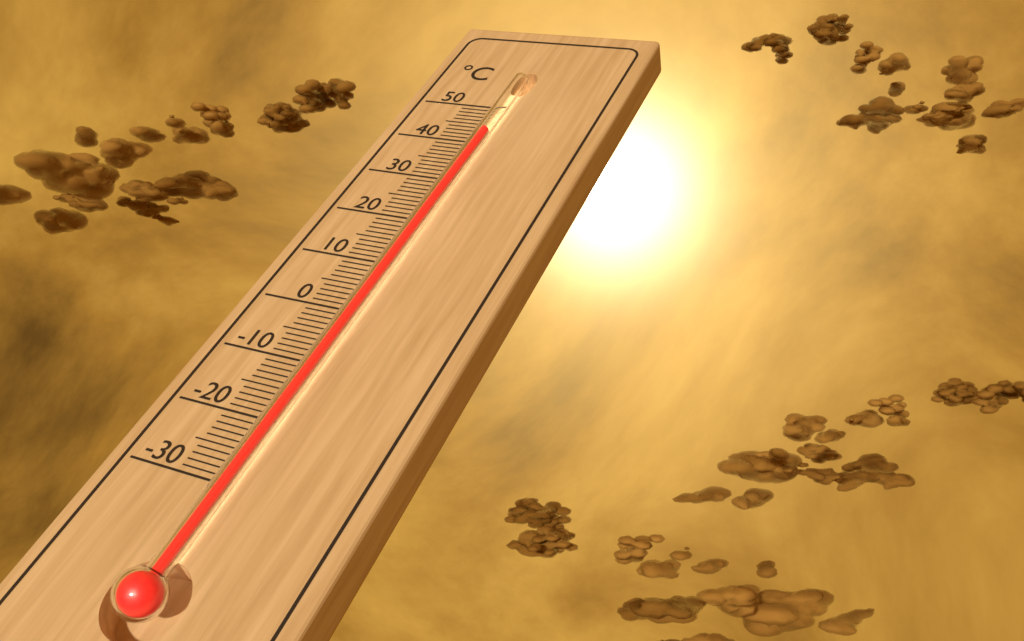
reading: 42 °C
